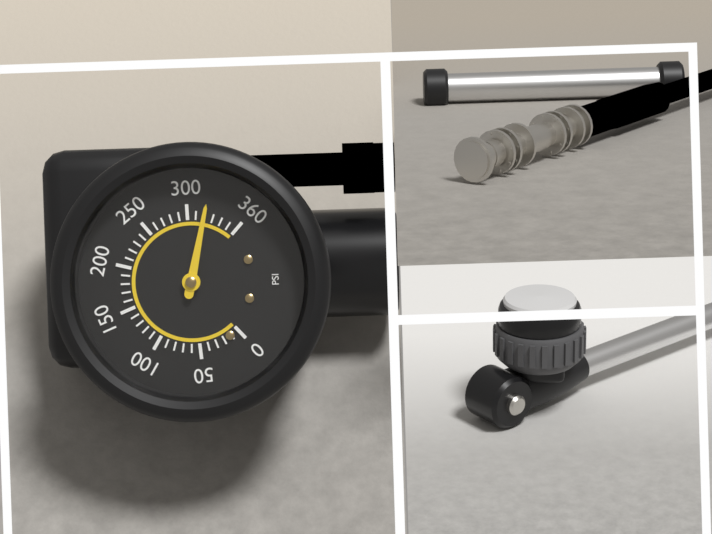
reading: 320 psi
